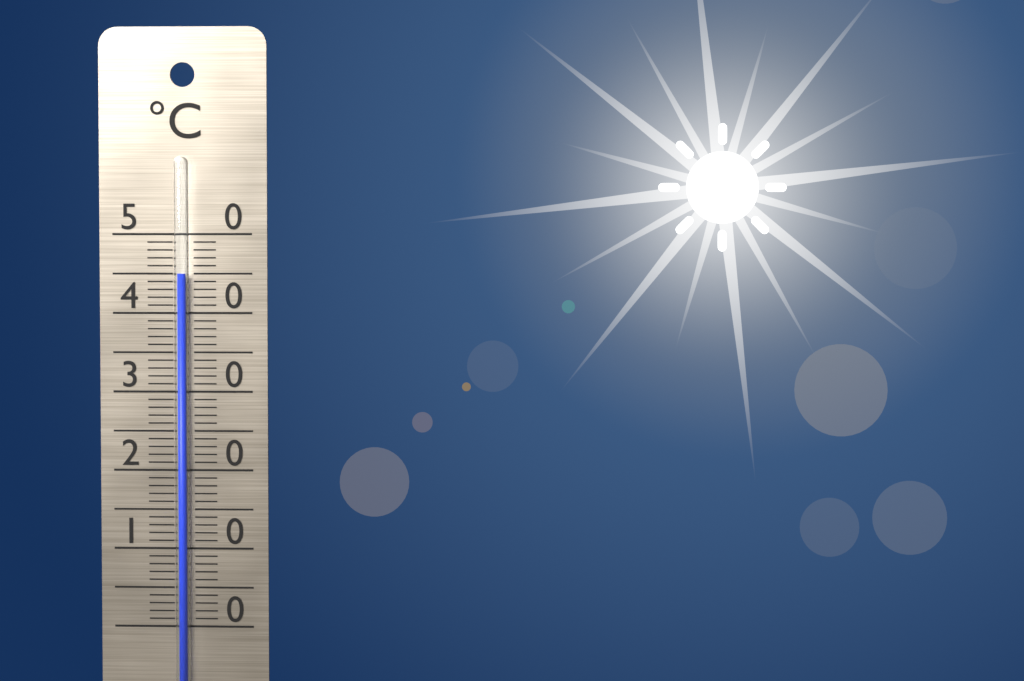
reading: 45 °C
